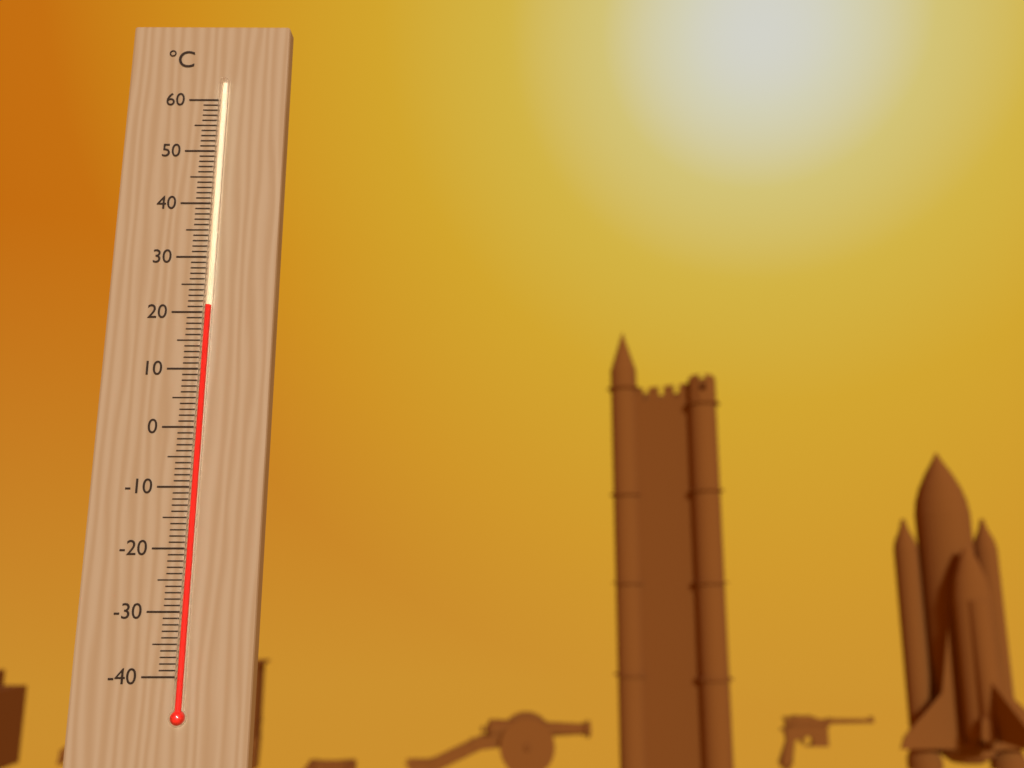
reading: 21 °C
